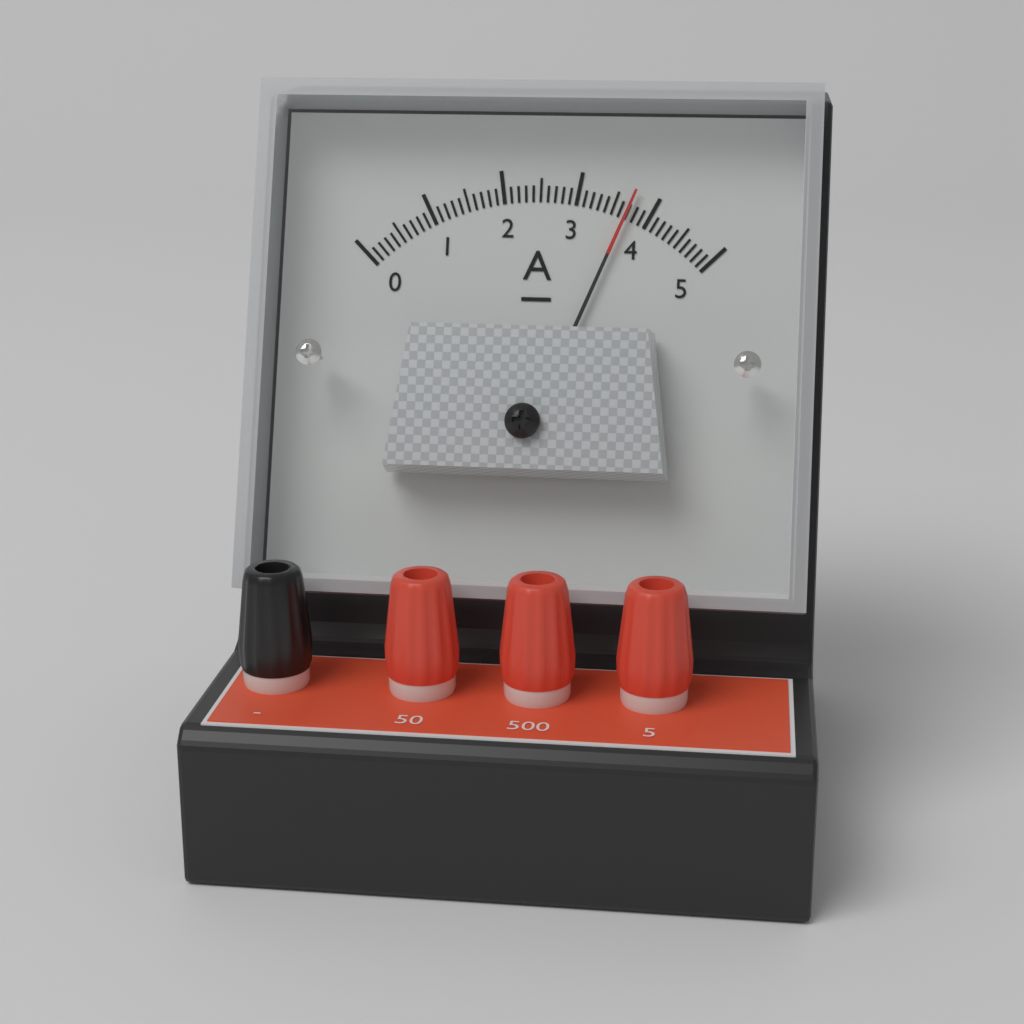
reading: 3.7 A
